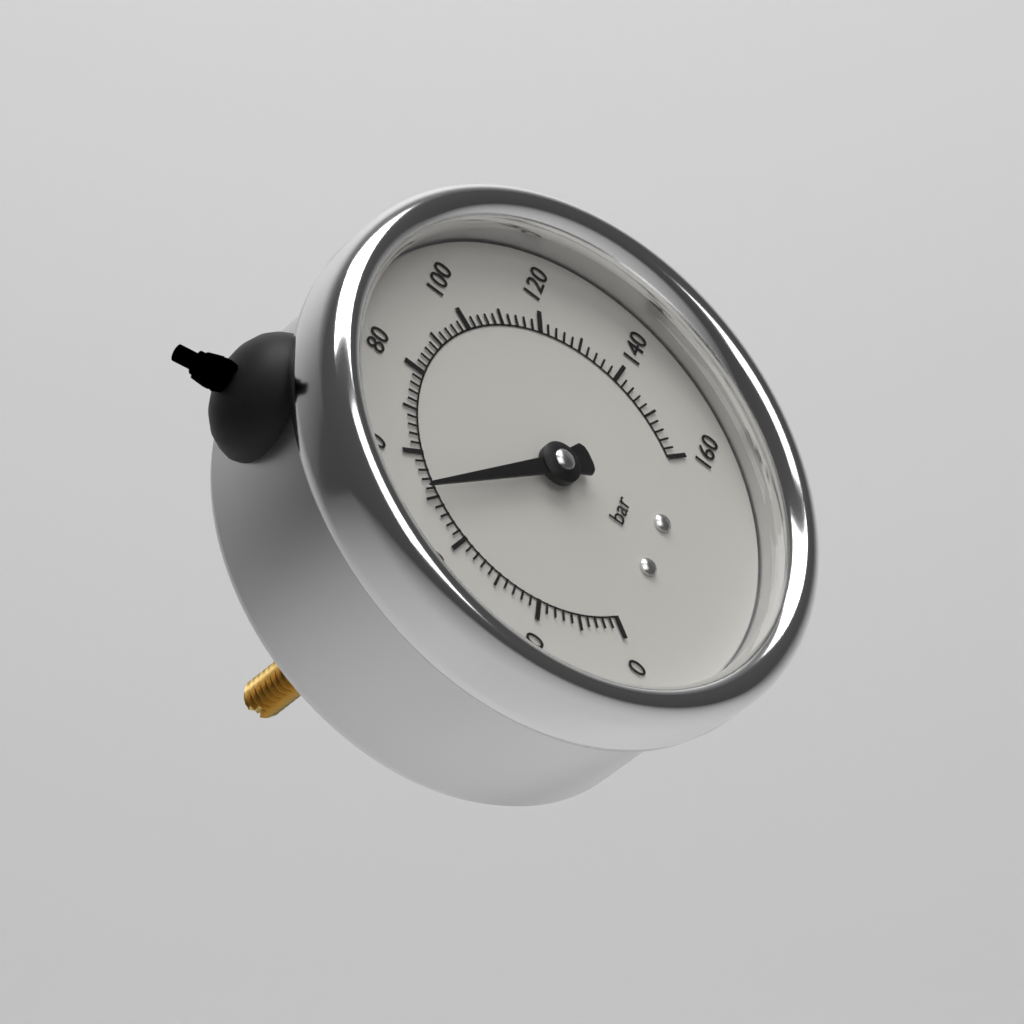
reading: 52 bar
